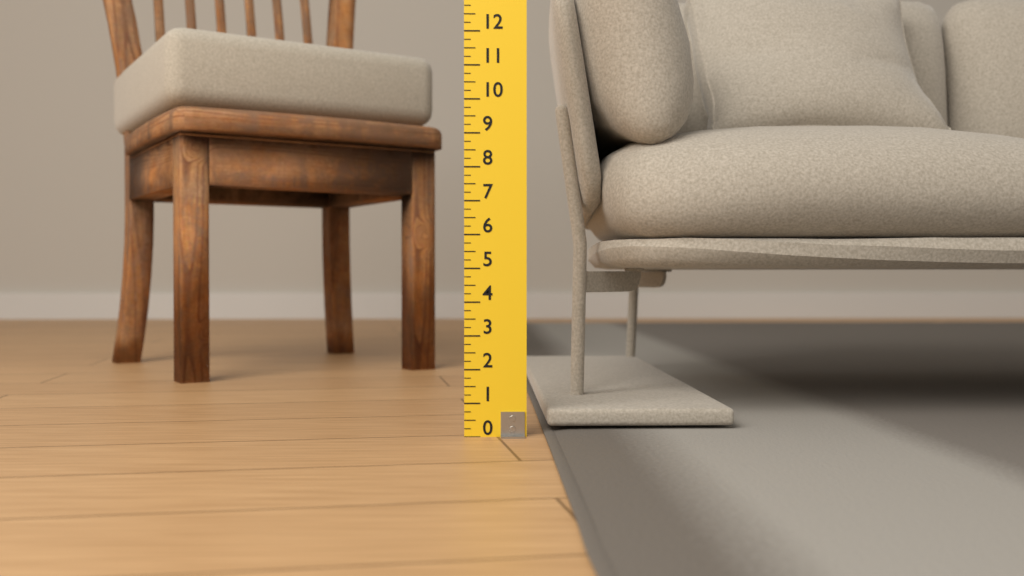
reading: 0.75 (no unit)
